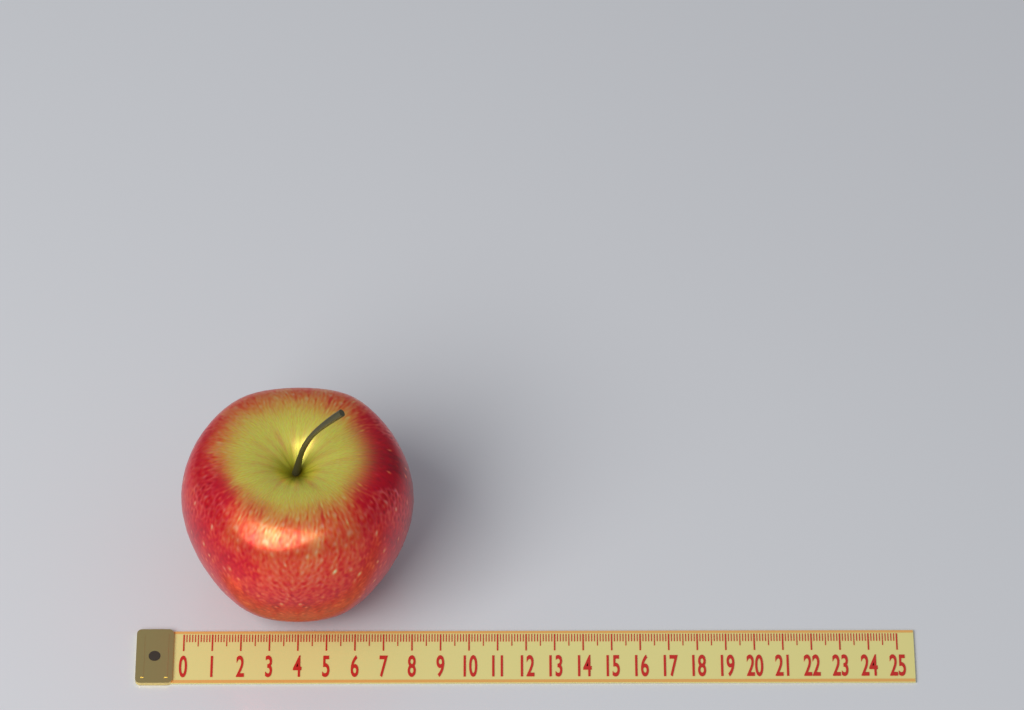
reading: 8.1 (no unit)
